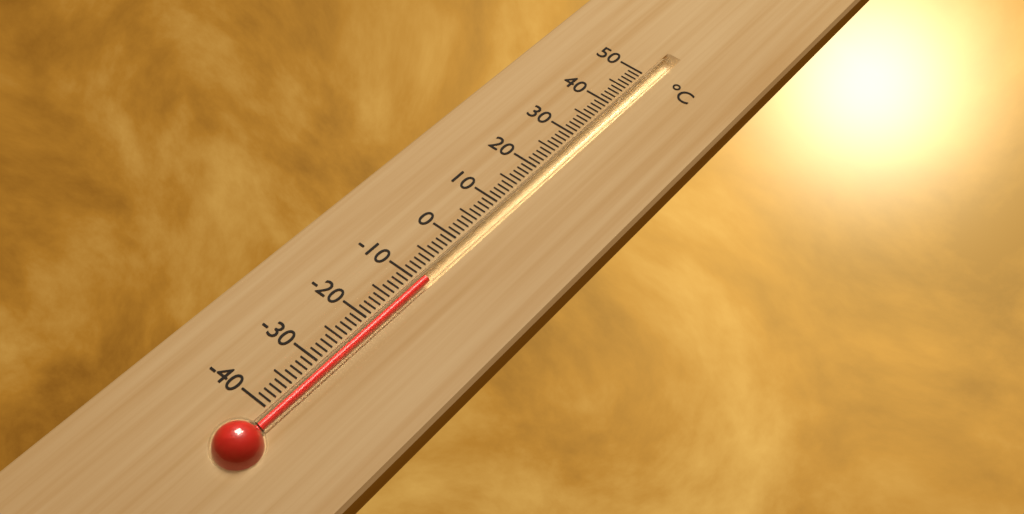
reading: -9 °C
